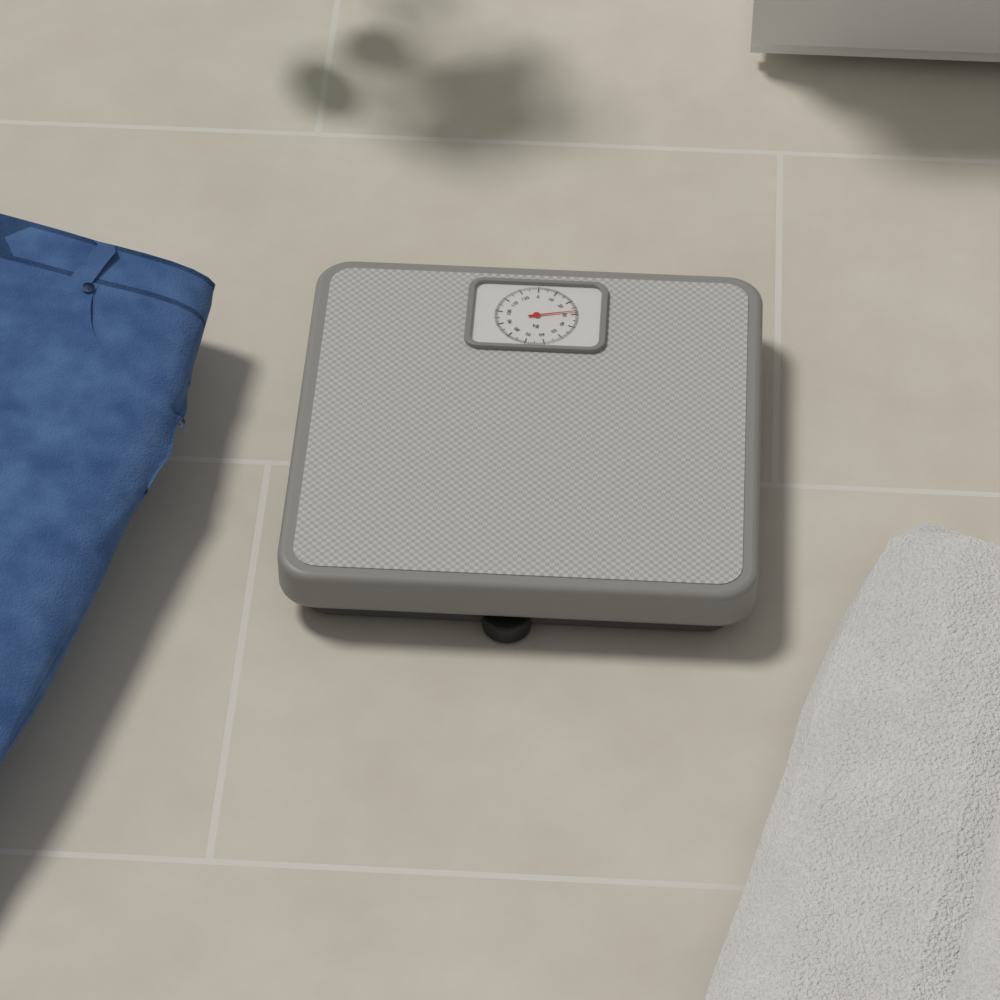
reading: 28 kg
